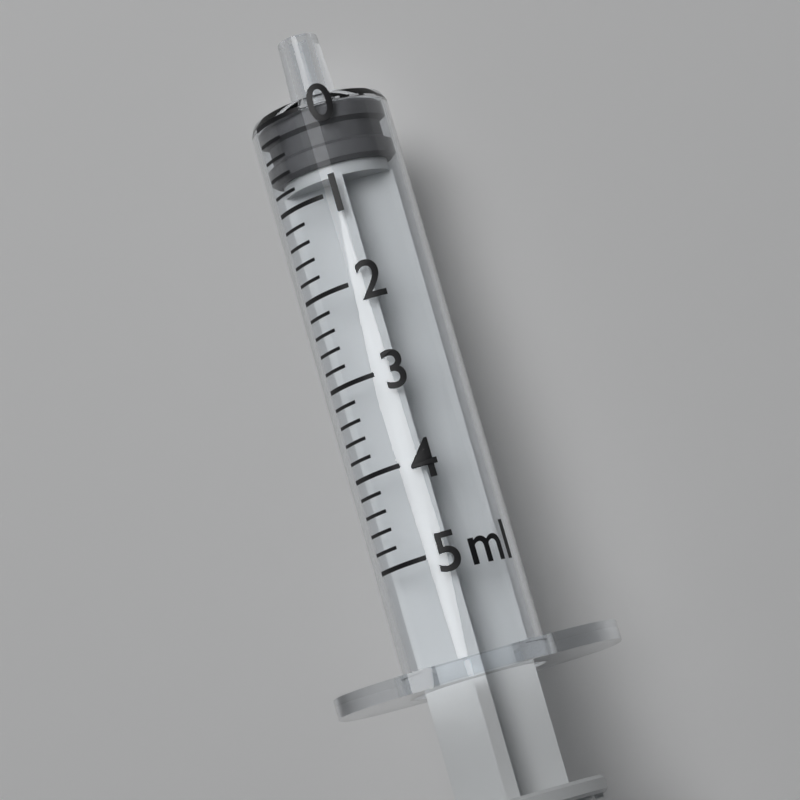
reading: 0.0 ml
